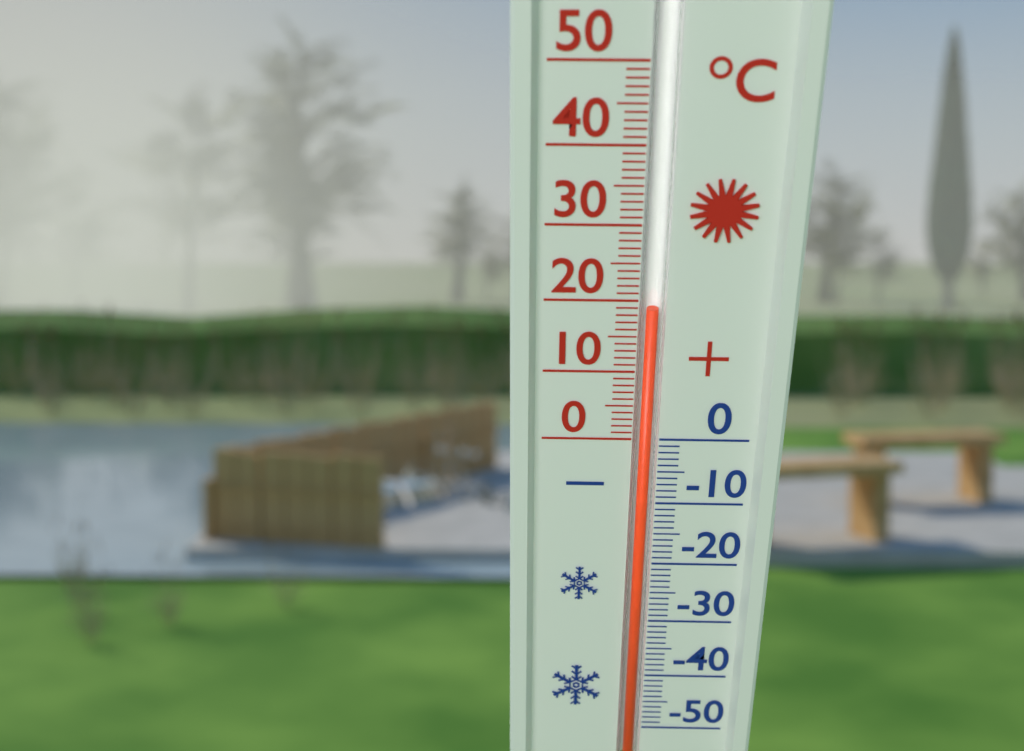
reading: 19 °C
